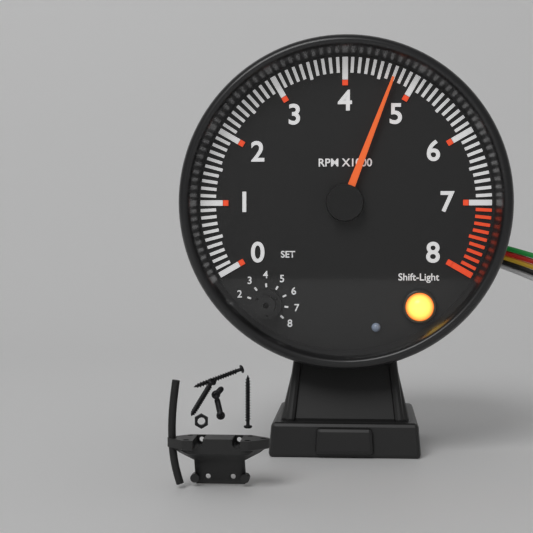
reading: 4700 RPM
